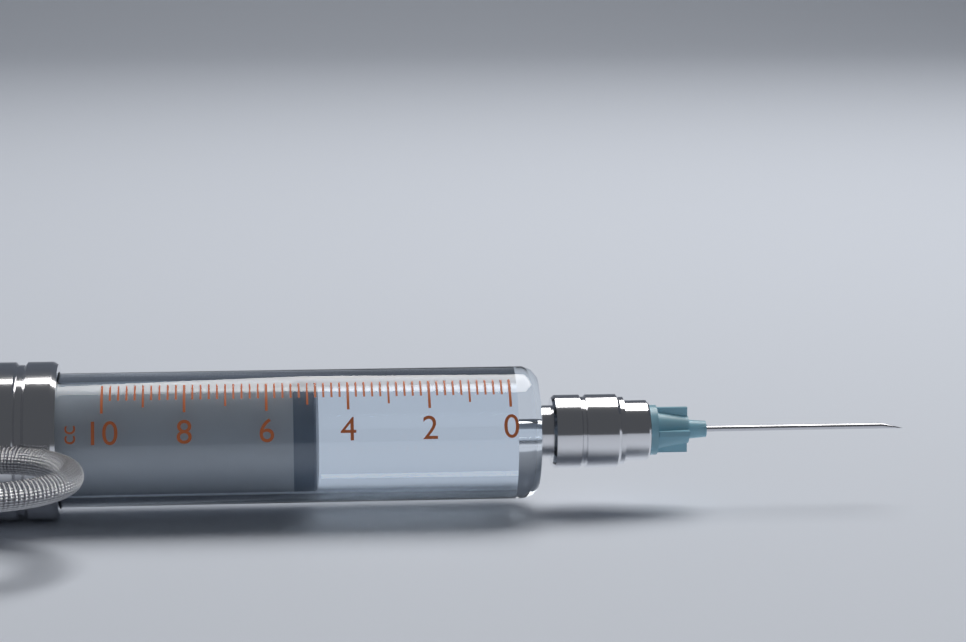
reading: 4.8 cc
